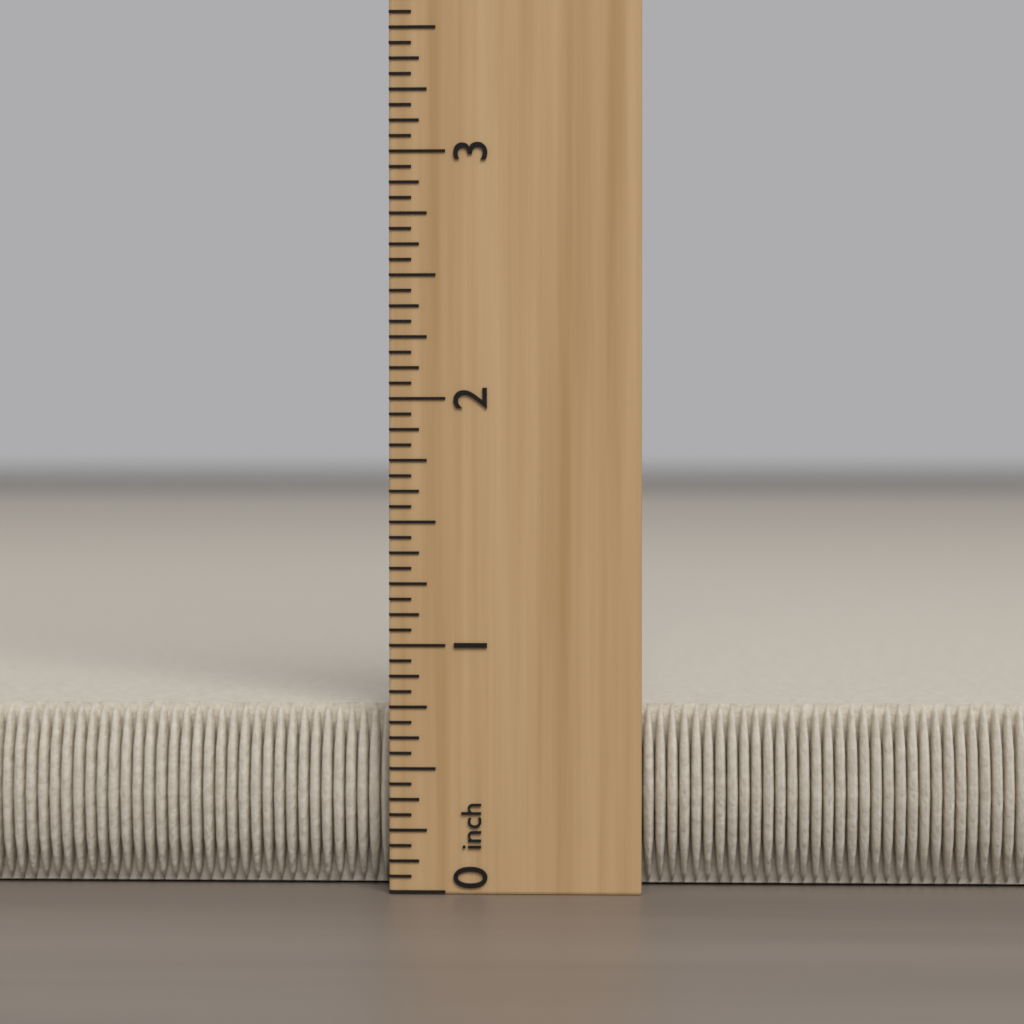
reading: 0.7500 inch
